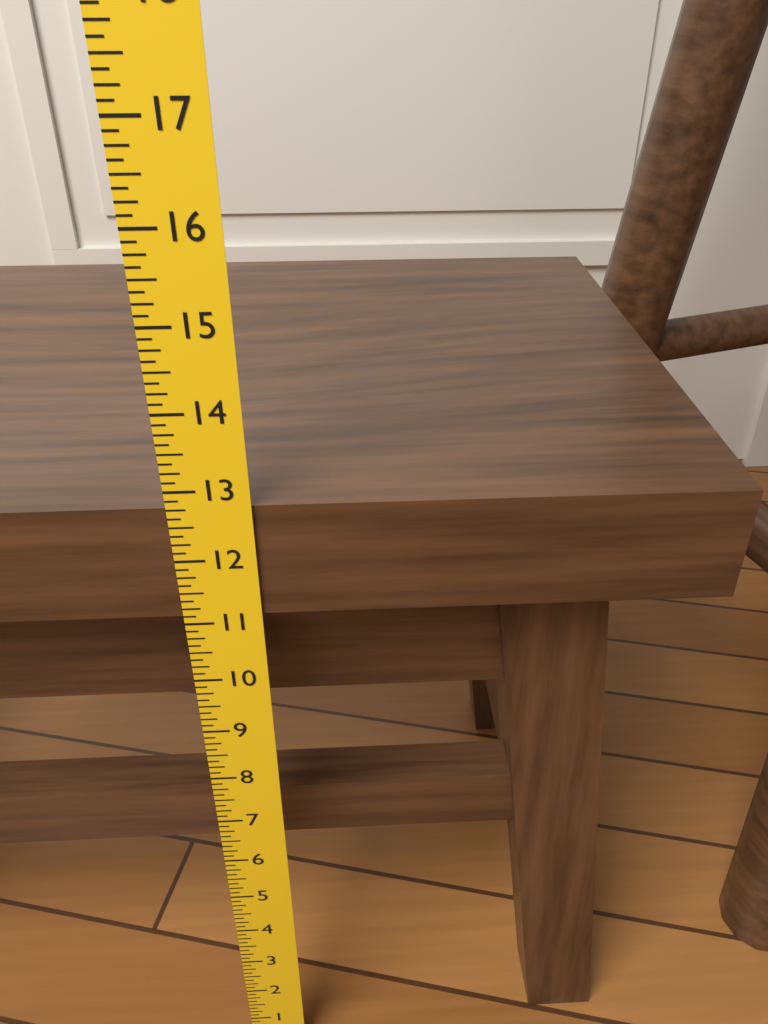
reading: 12.750 in
